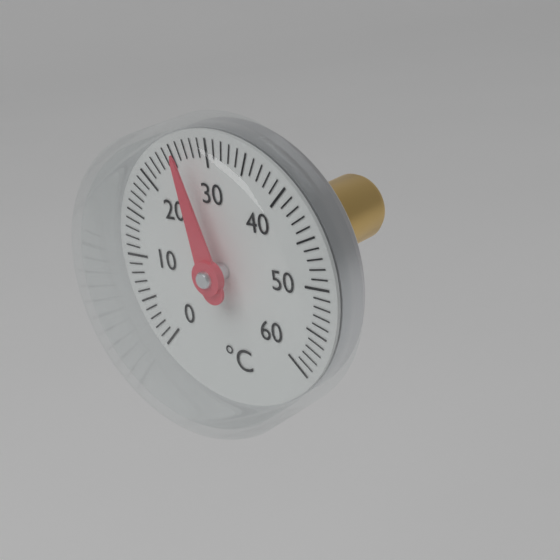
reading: 27 °C
